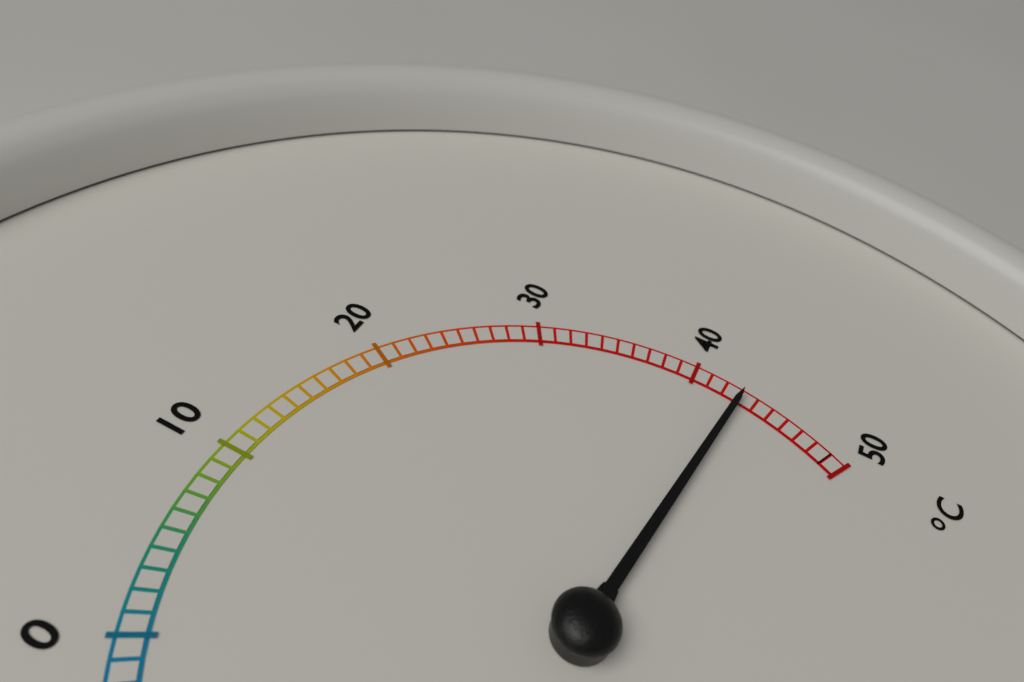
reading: 43 °C
